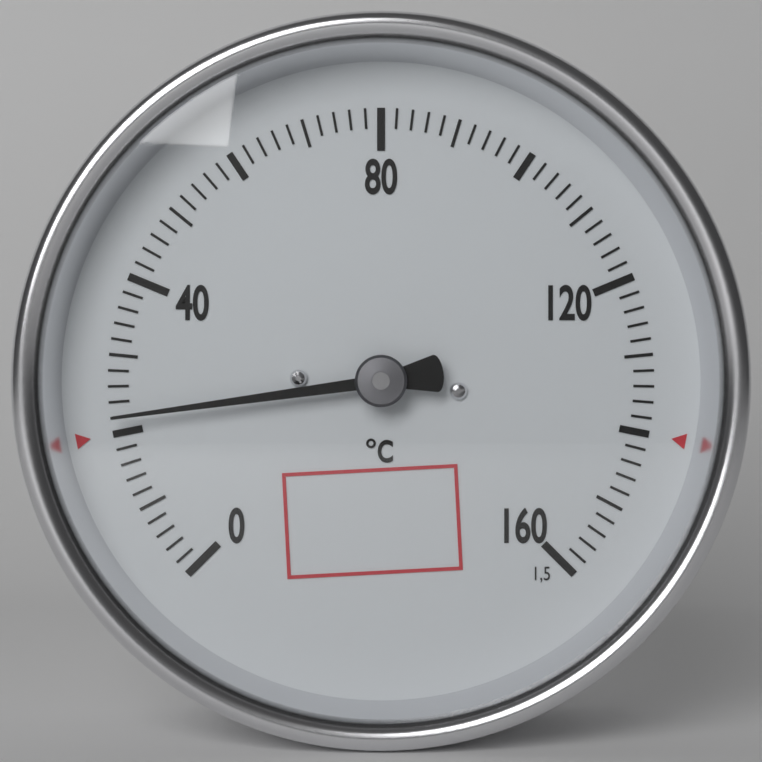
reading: 22 °C
